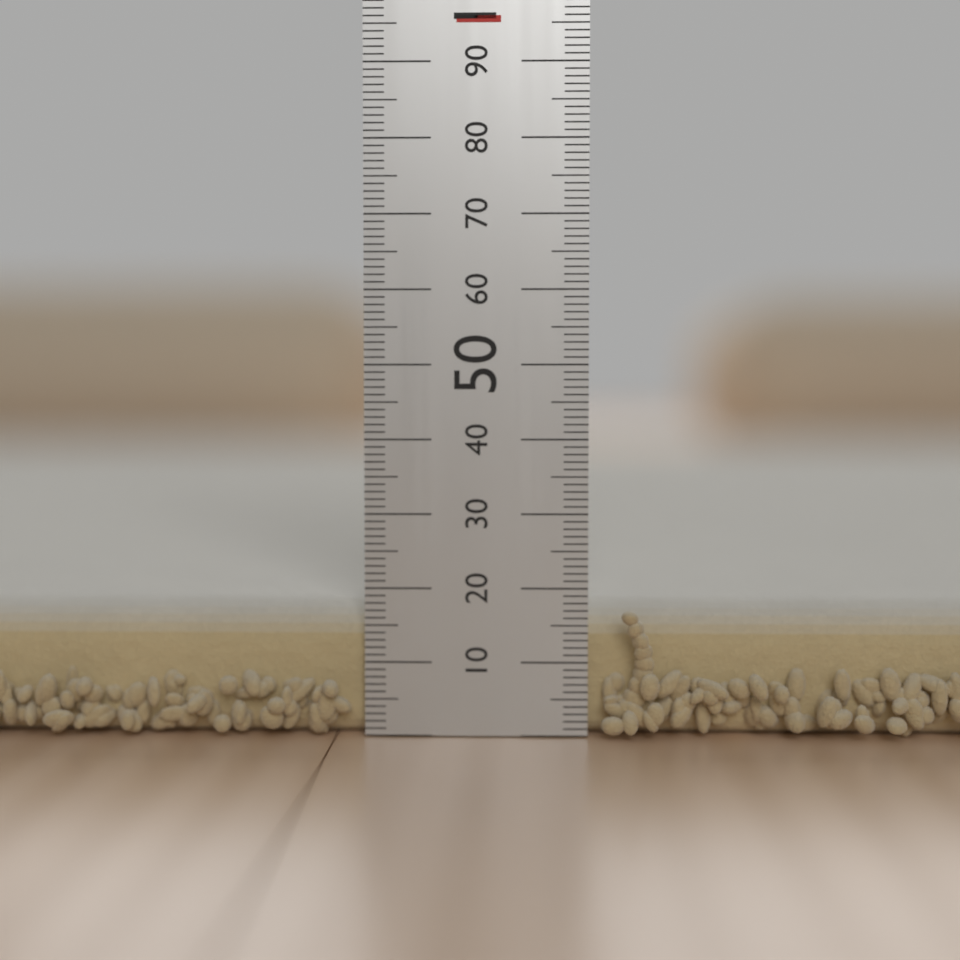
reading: 18 mm
